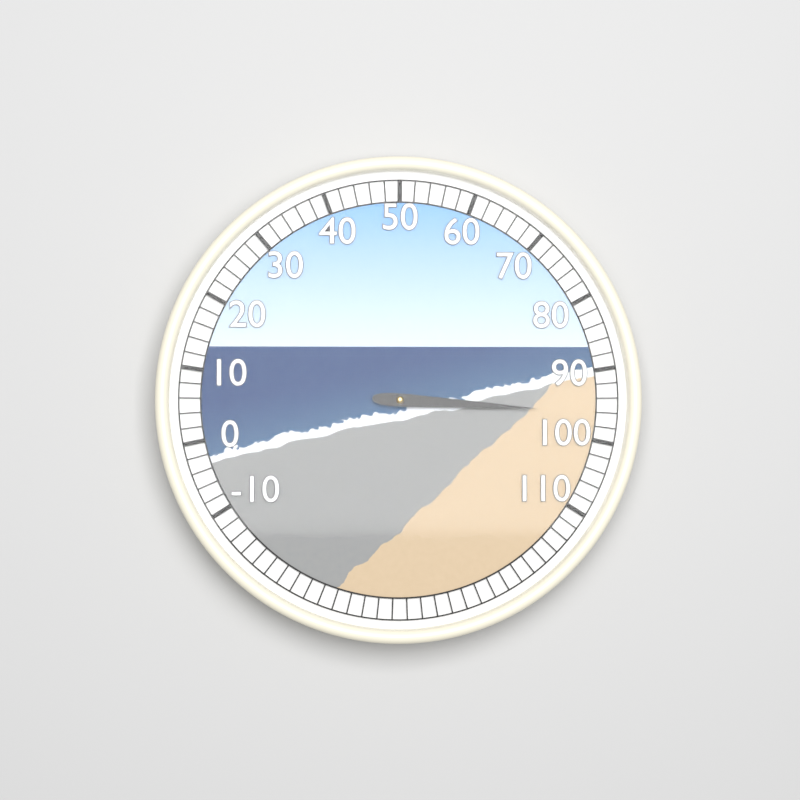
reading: 96 (no unit)
